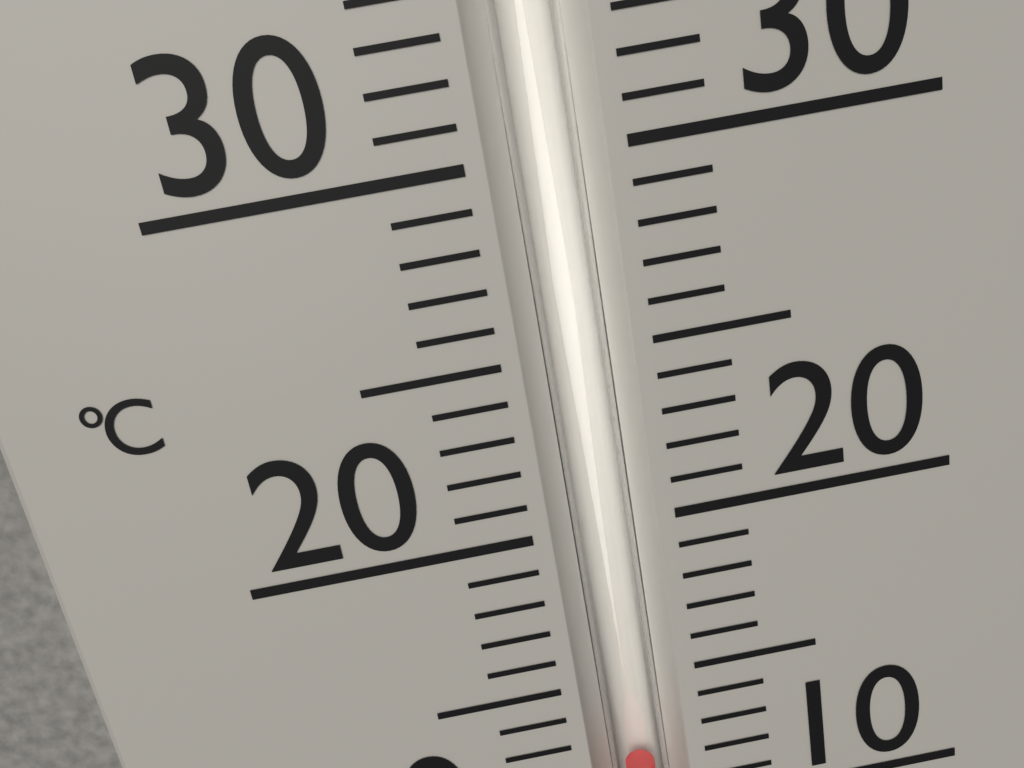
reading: 12 °C
